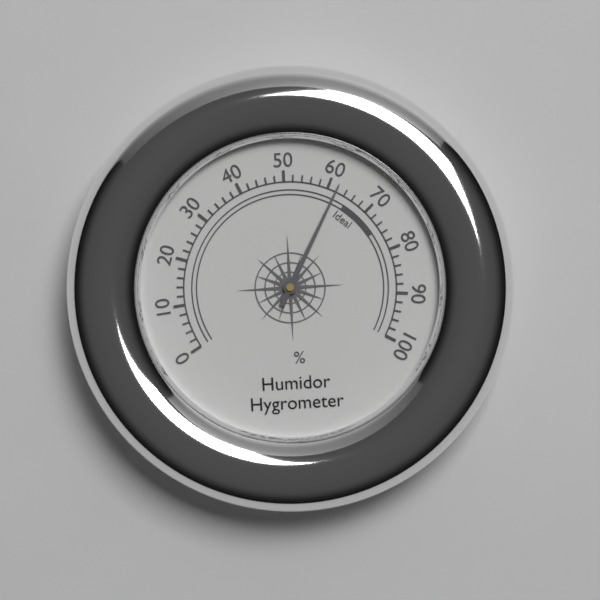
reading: 62 %
